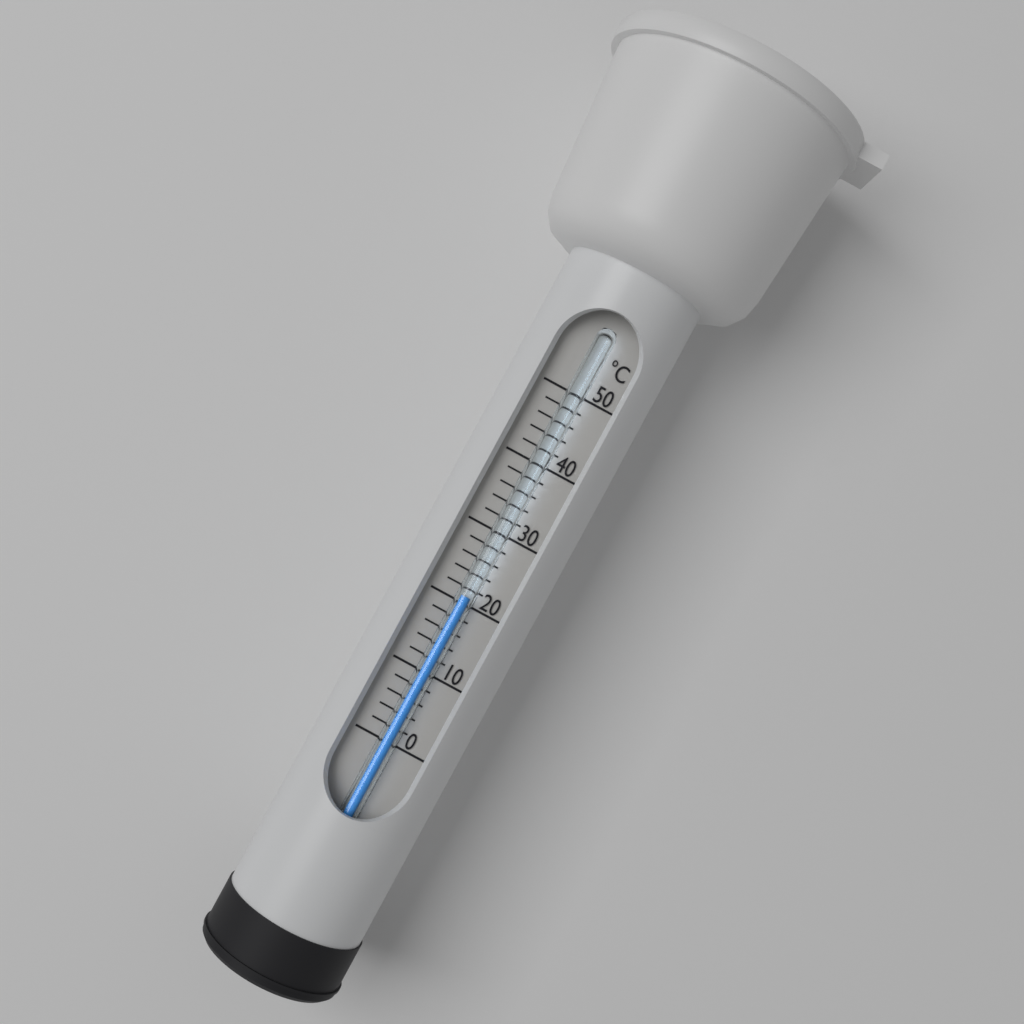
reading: 21 °C
